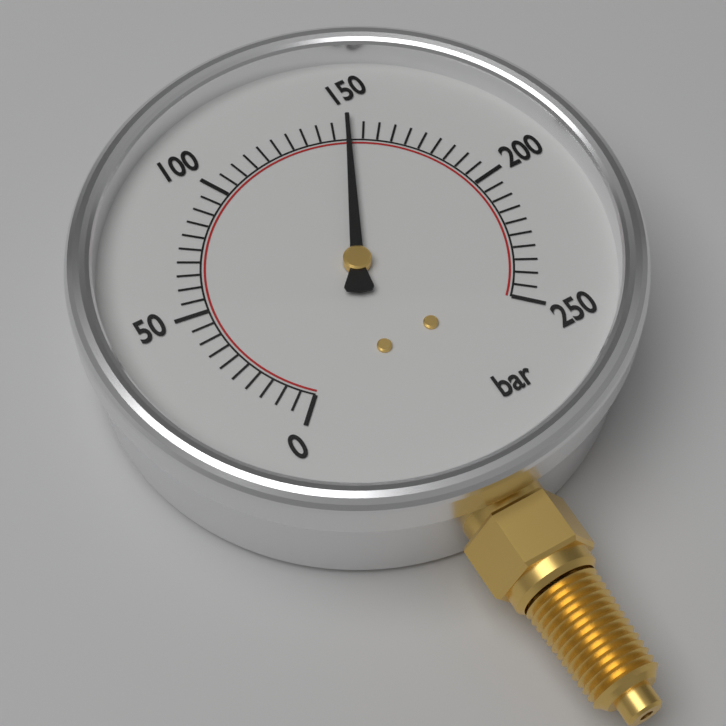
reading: 150 bar
